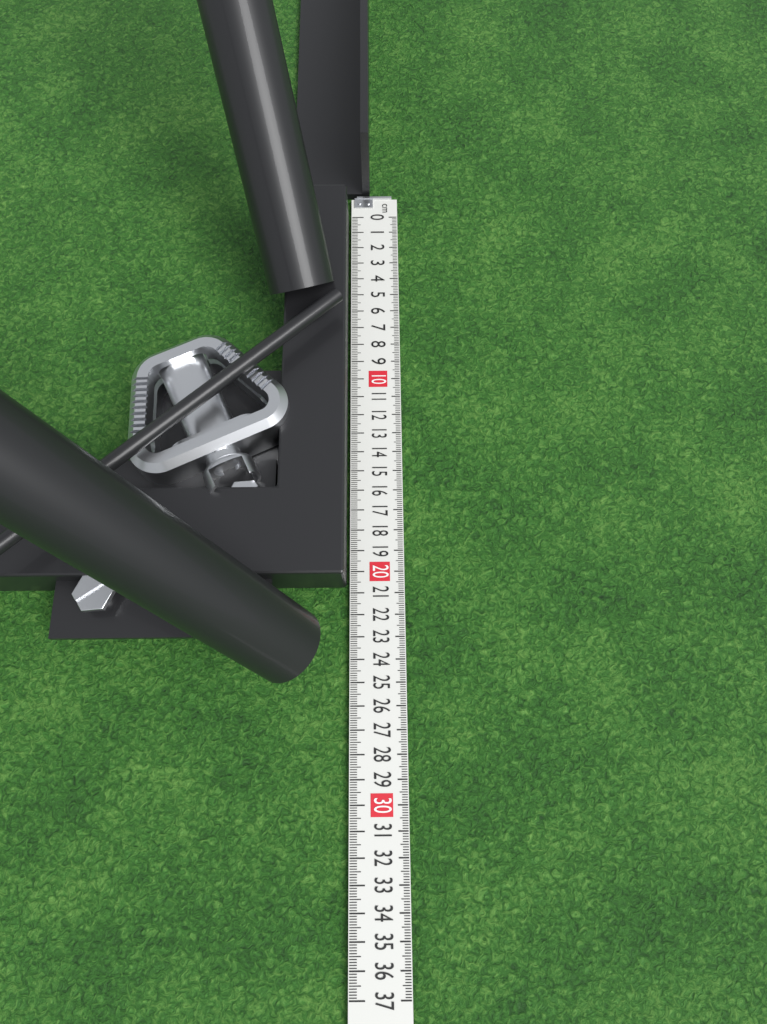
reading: 20.7 cm
